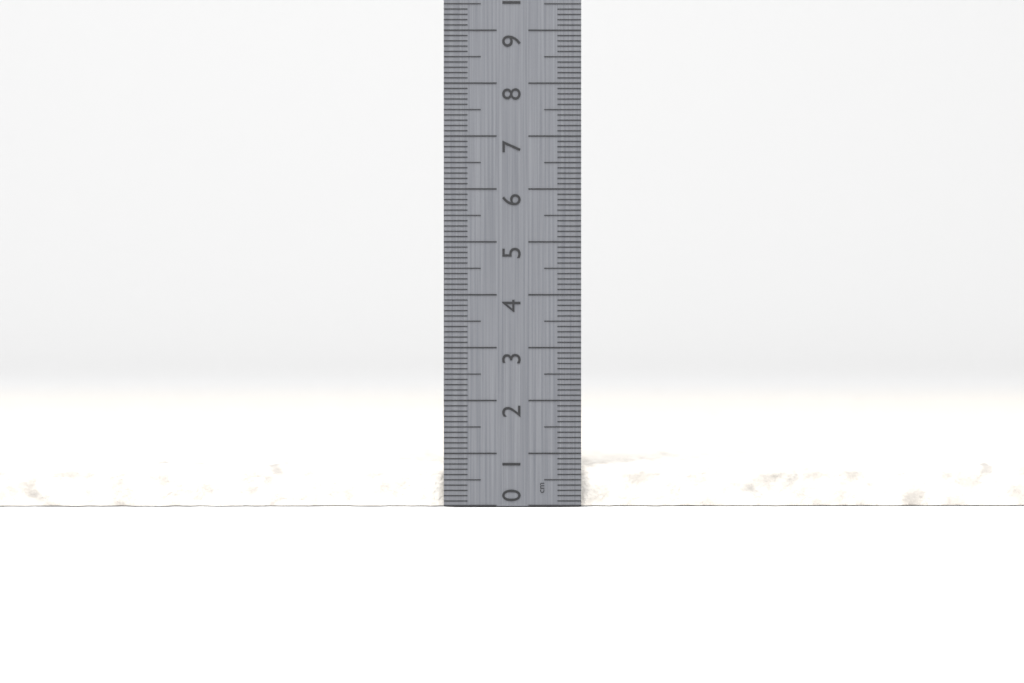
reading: 0.8 cm
